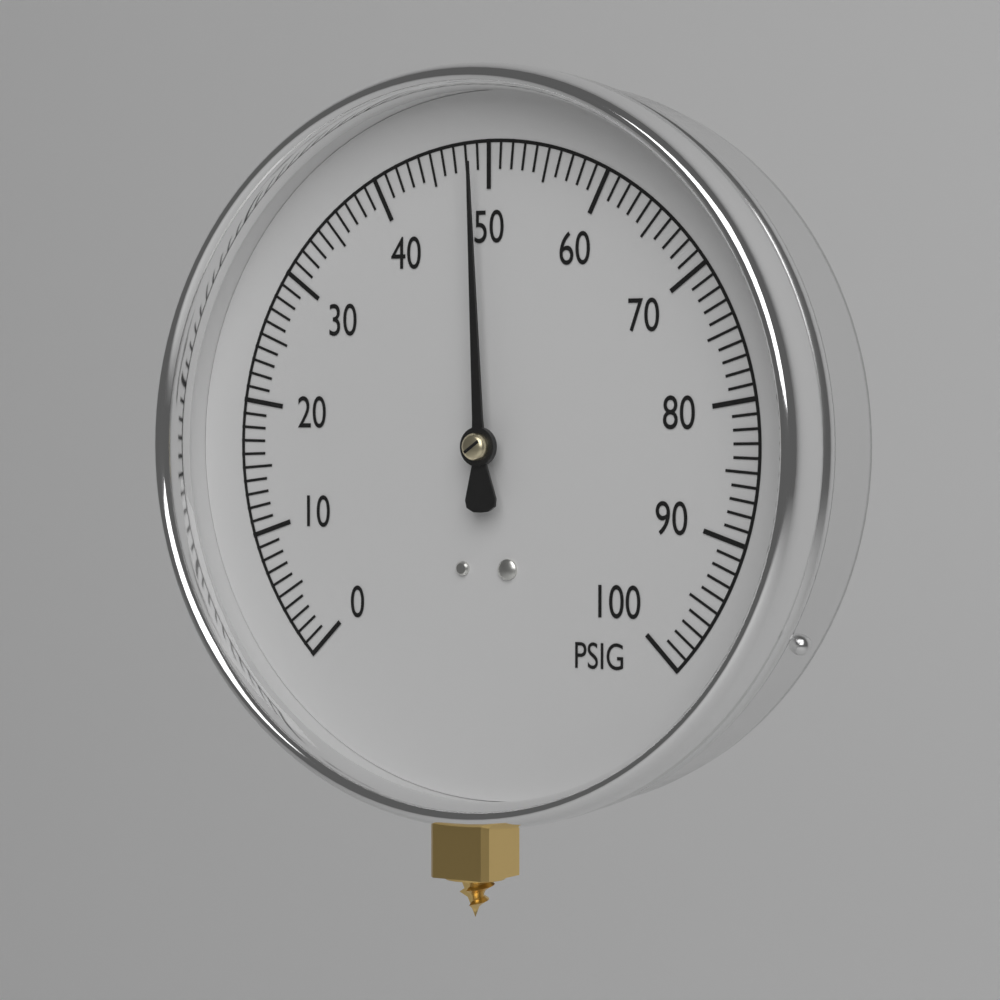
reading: 49 PSIG
